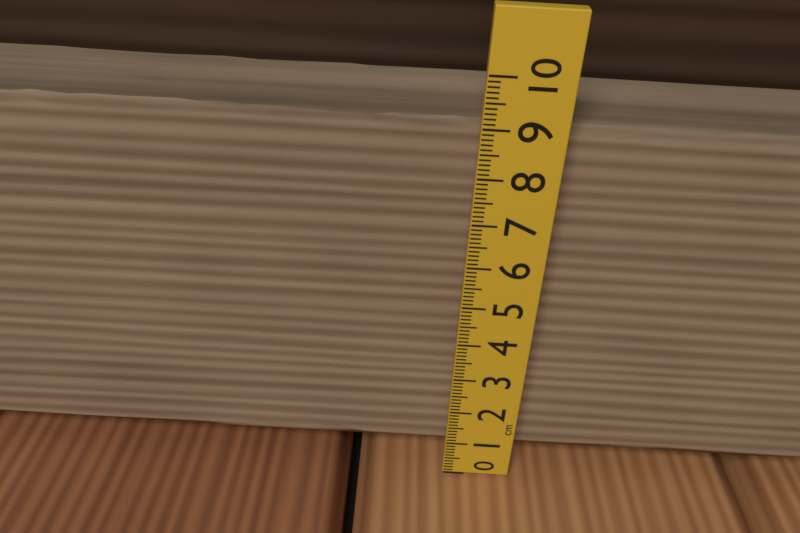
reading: 9.3 cm
